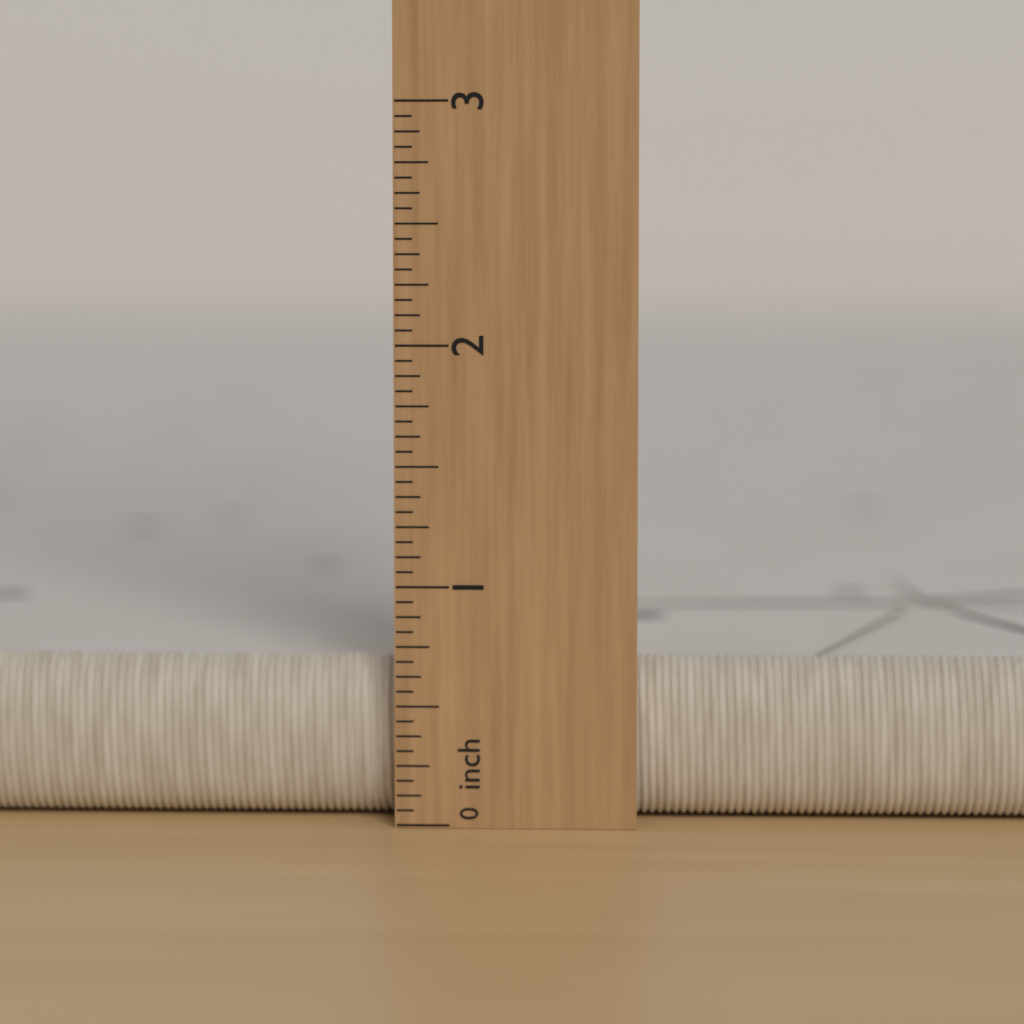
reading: 0.6875 inch
